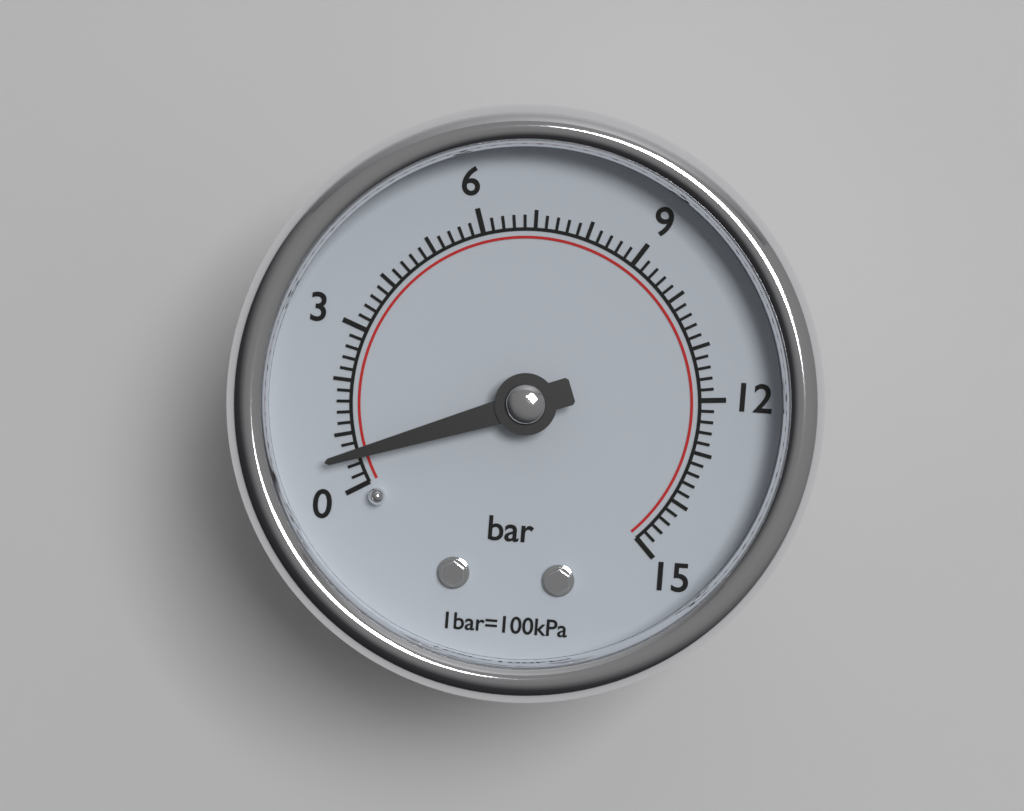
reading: 0.6 bar
